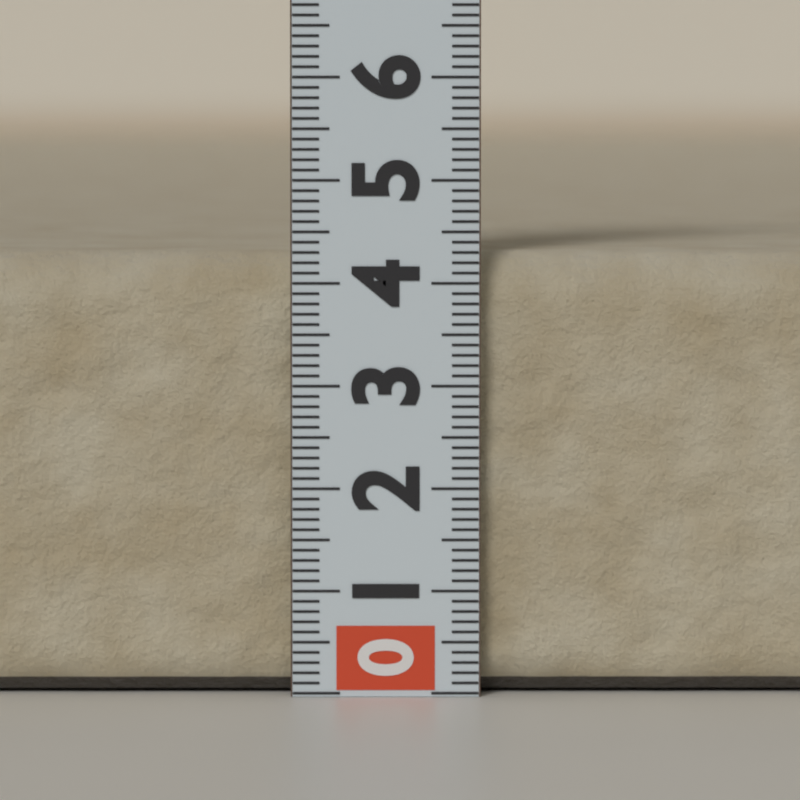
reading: 4.3 (no unit)
